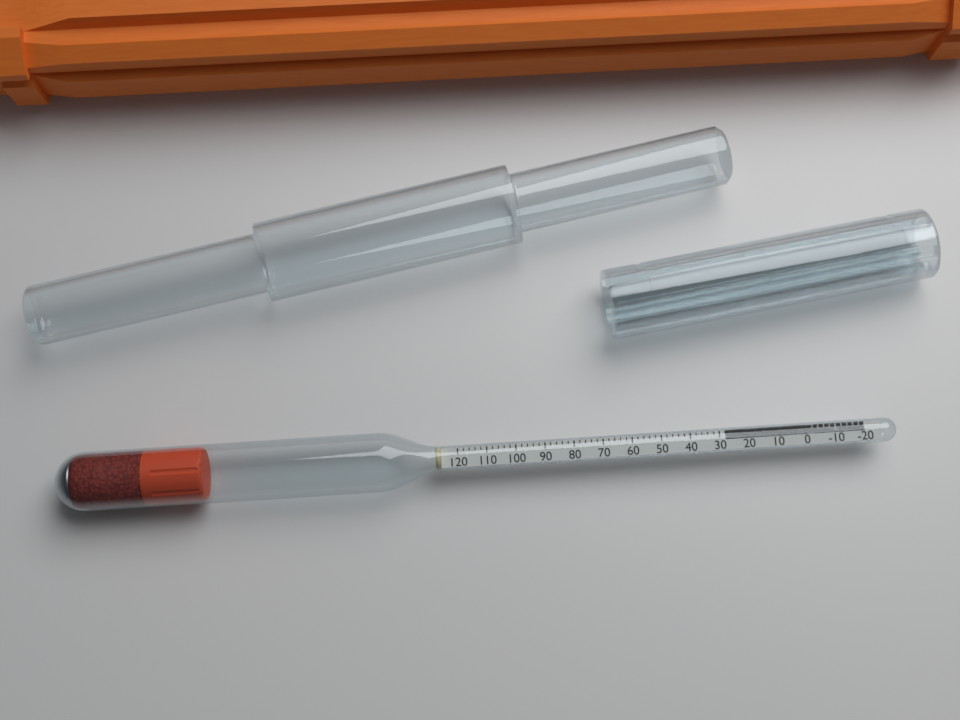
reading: 28 (no unit)
